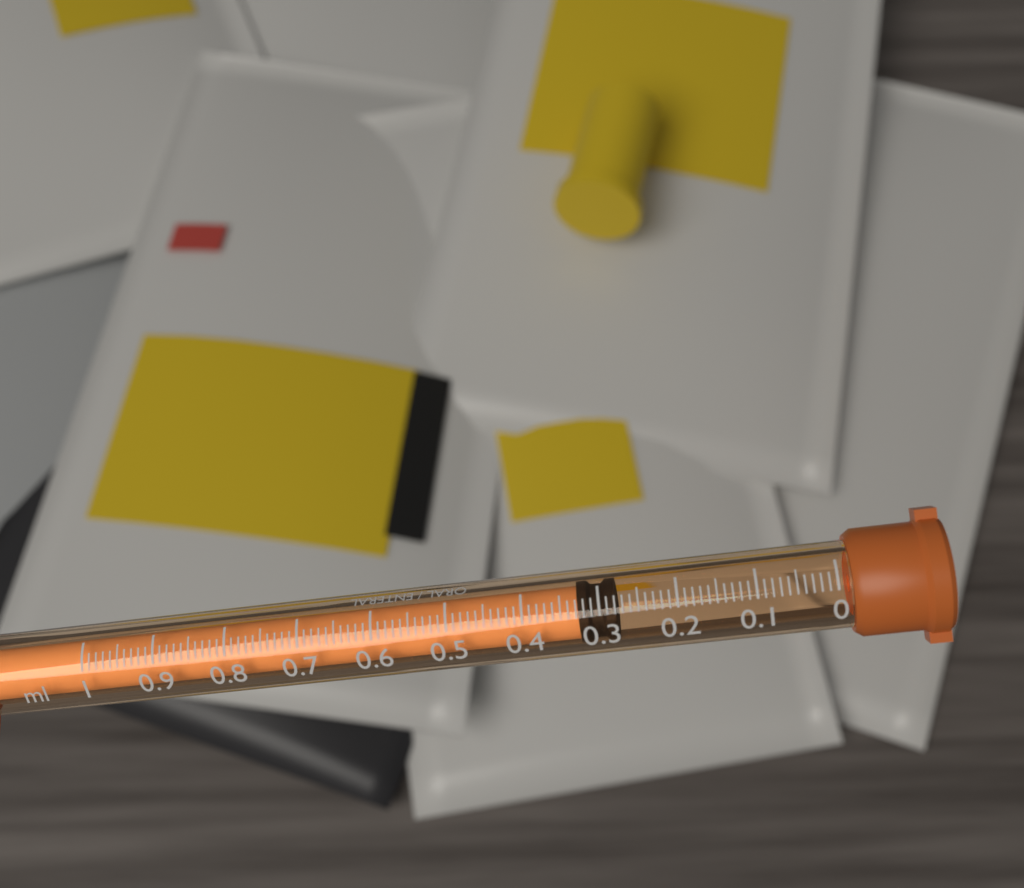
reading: 0.28 ml
